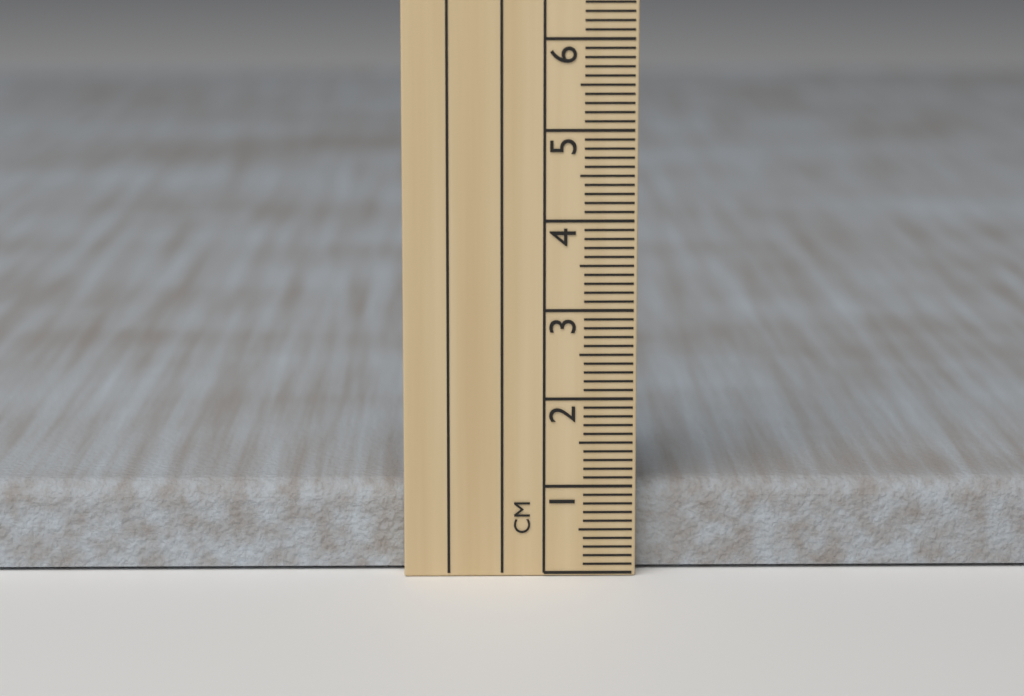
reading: 1.0 cm
